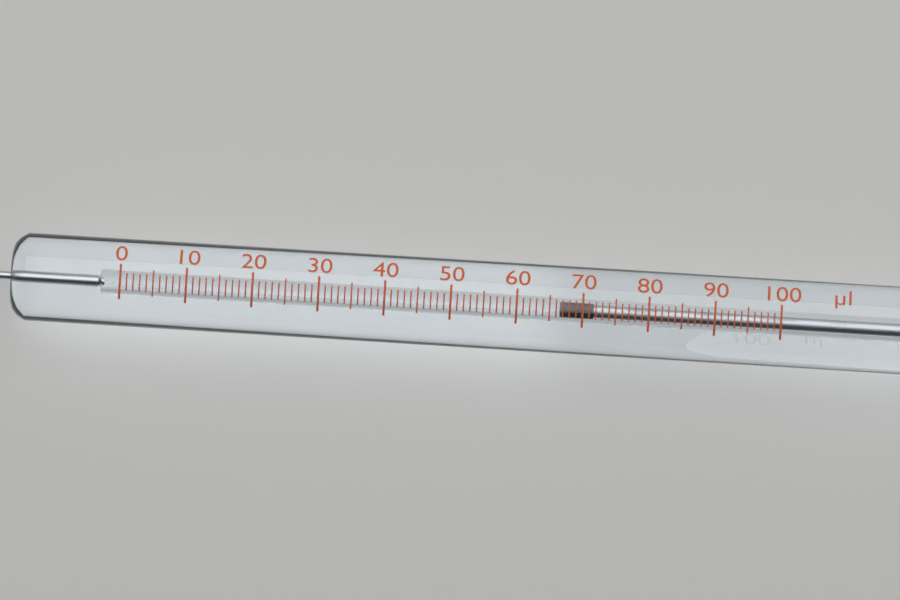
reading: 67 µl
